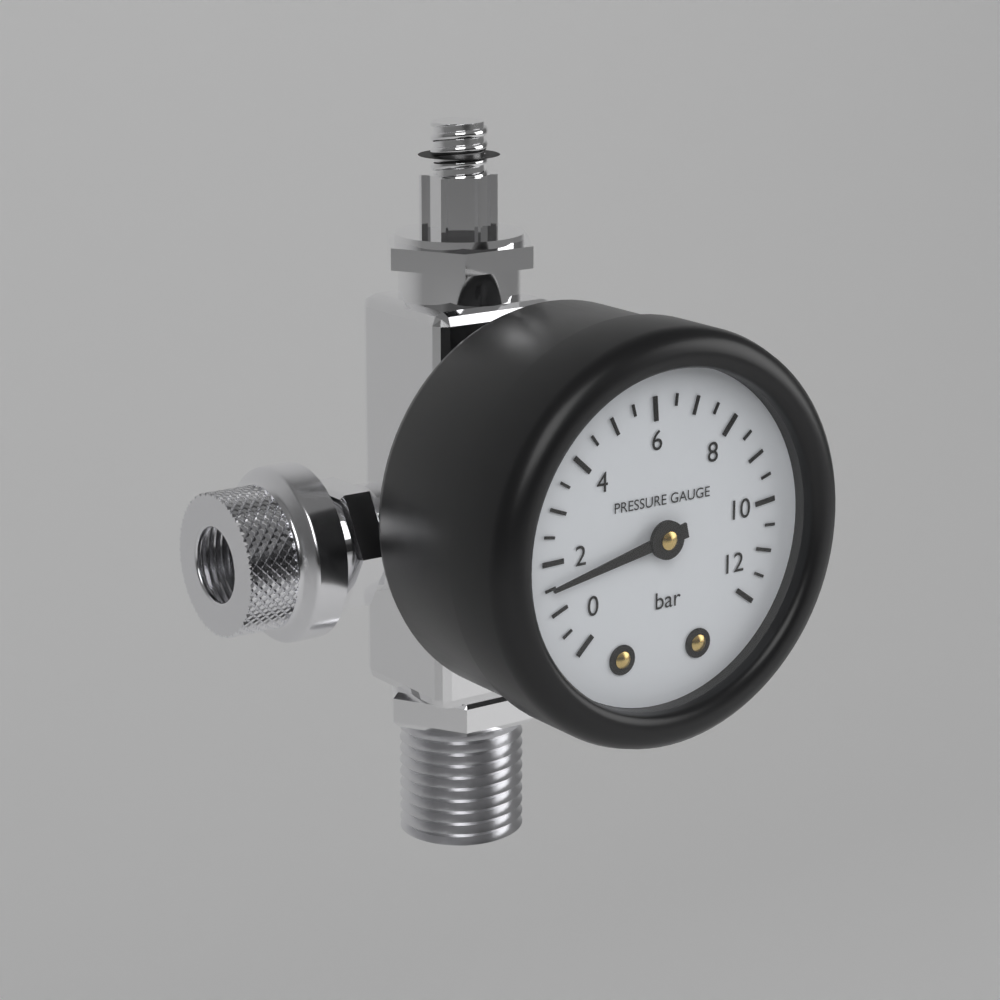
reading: 1.5 bar
